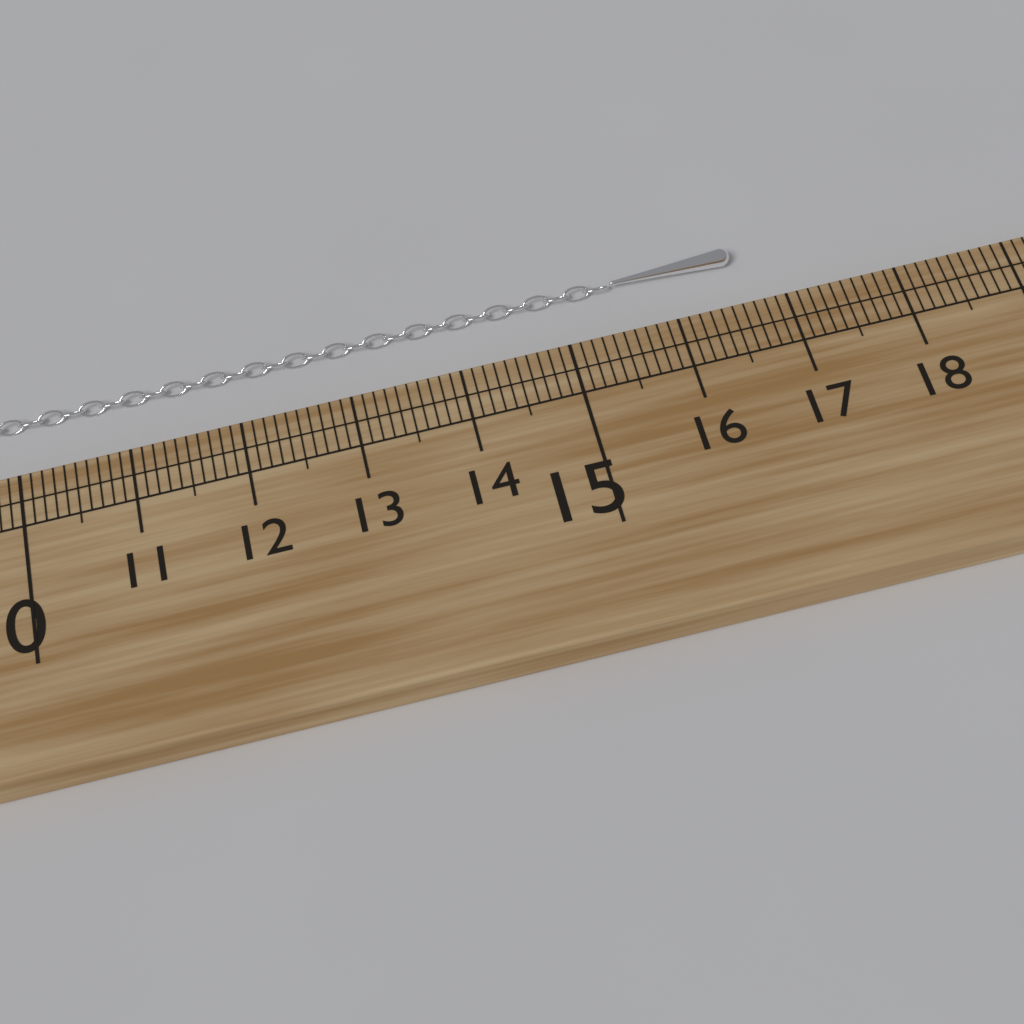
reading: 16.7 cm
